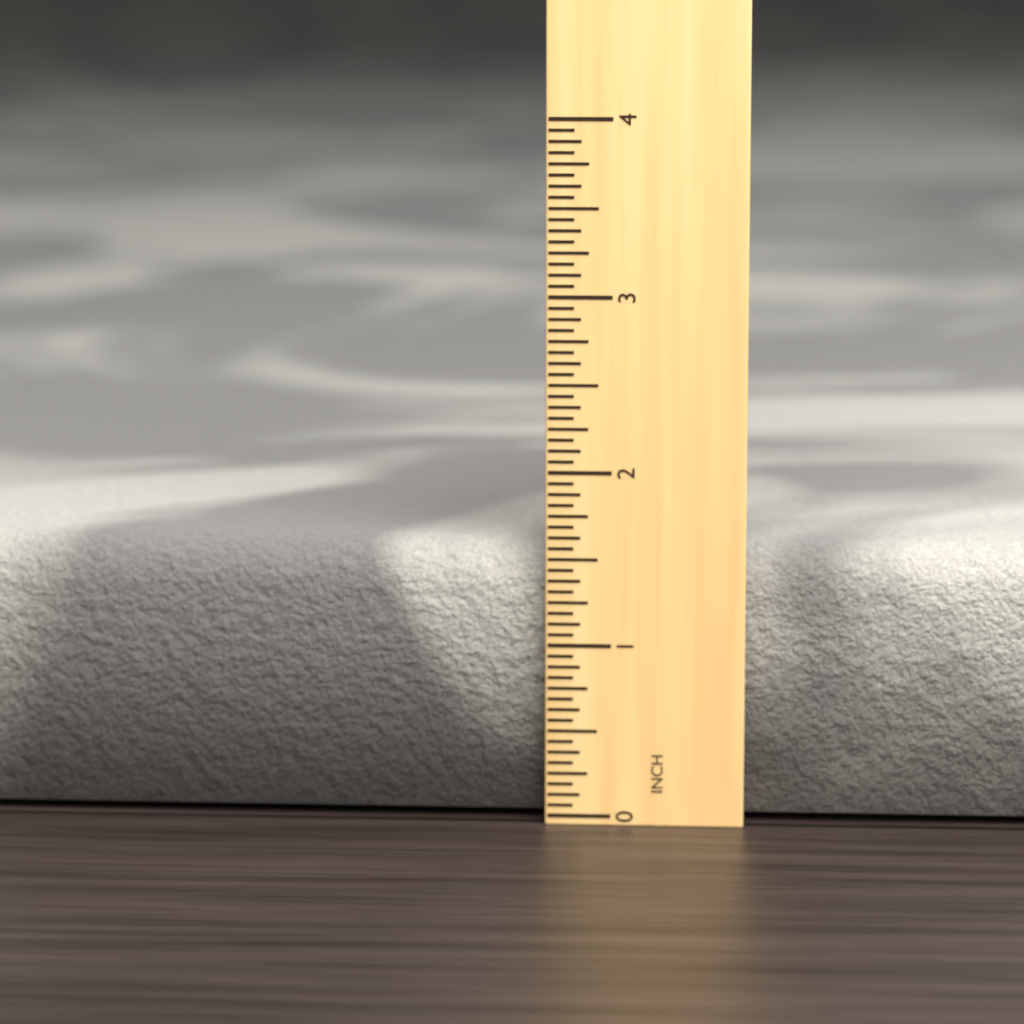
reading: 1.5625 in
